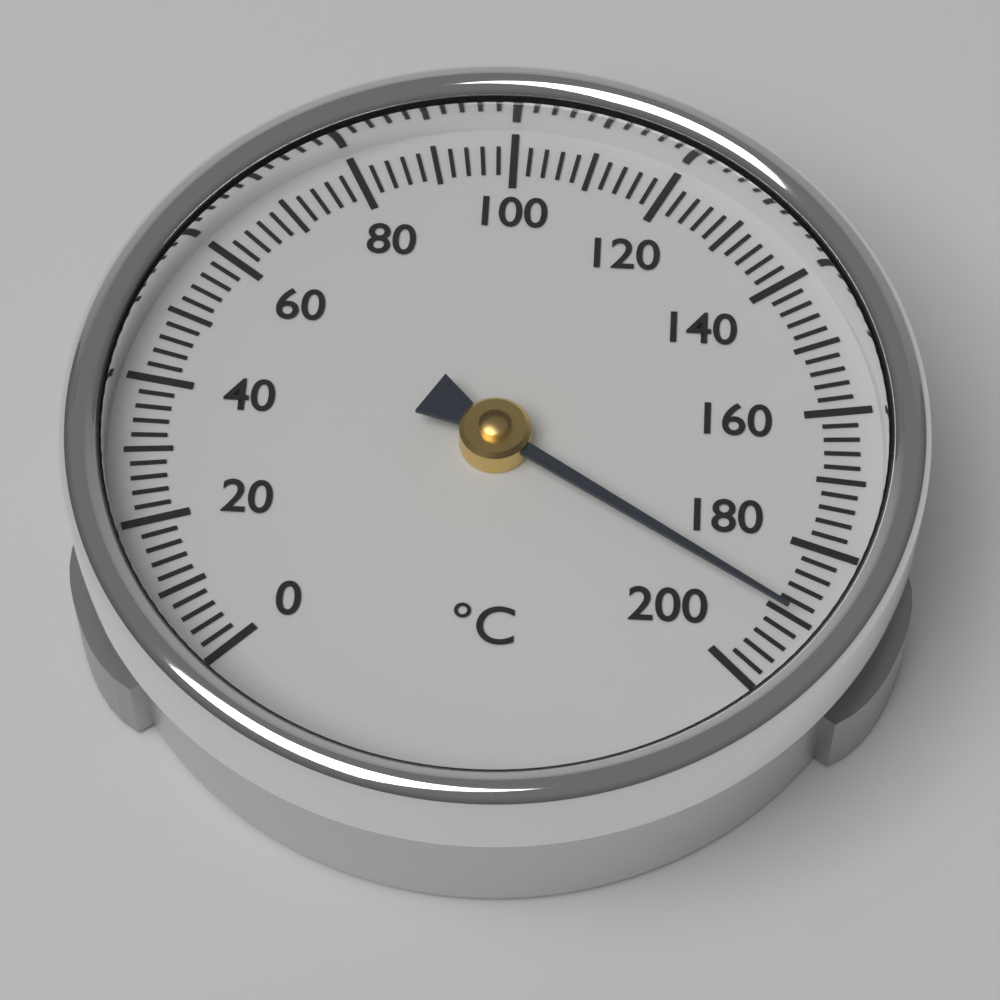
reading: 190 °C
